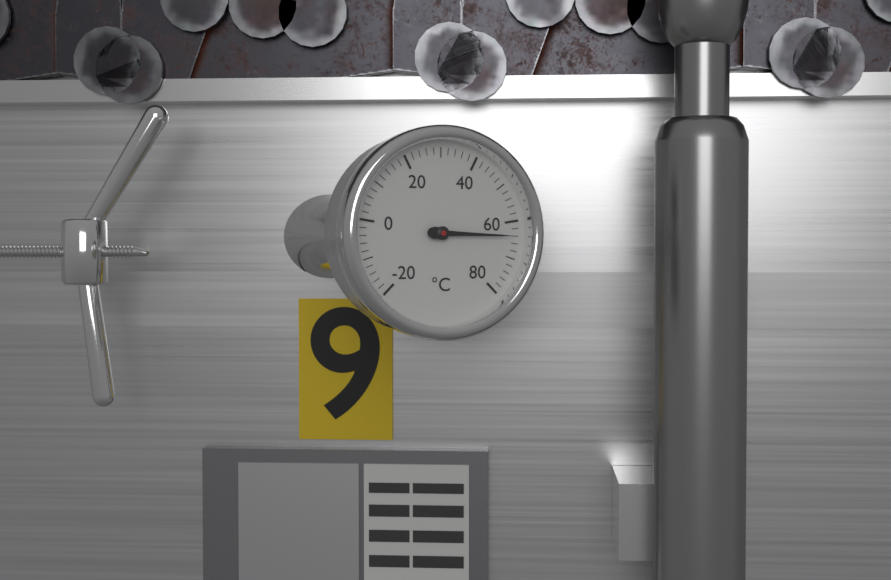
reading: 64 °C
